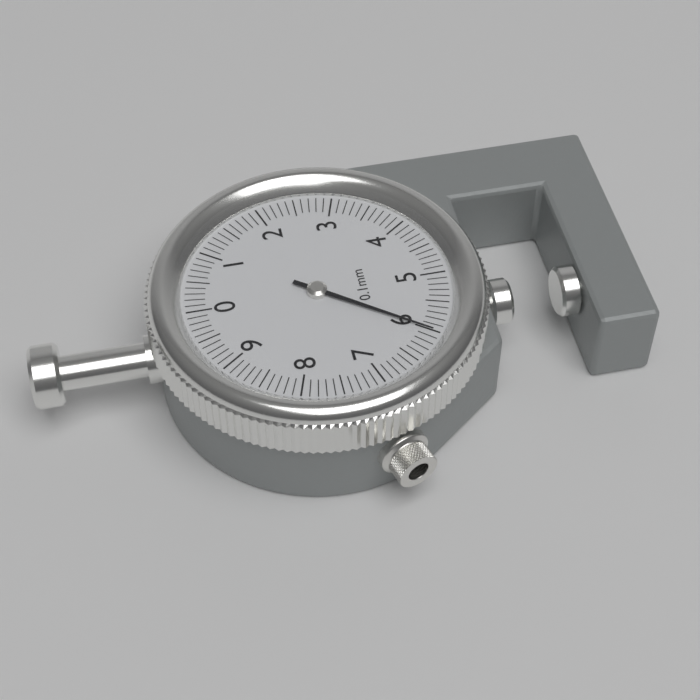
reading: 6.0 mm
